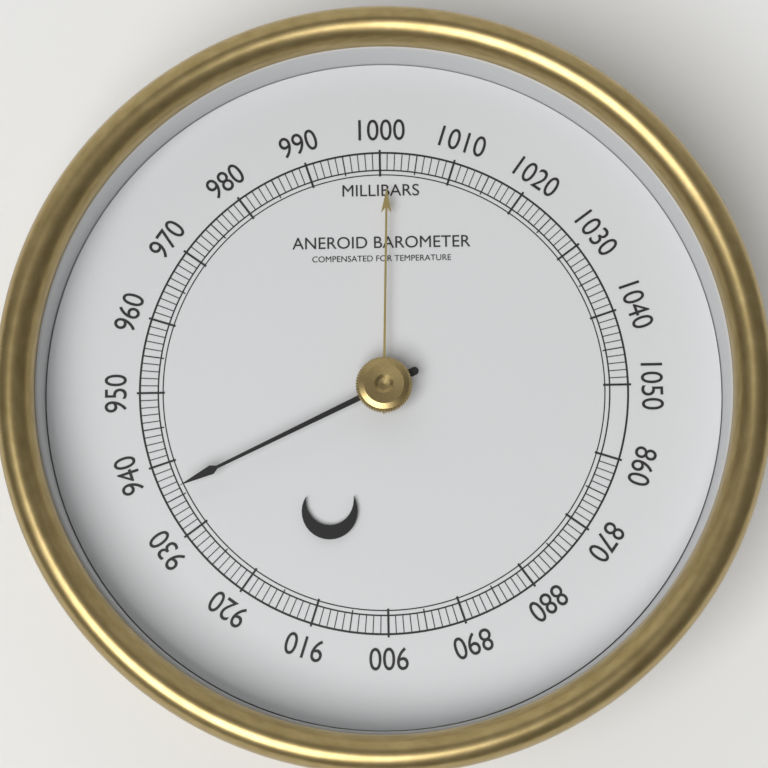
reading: 936 mbar
